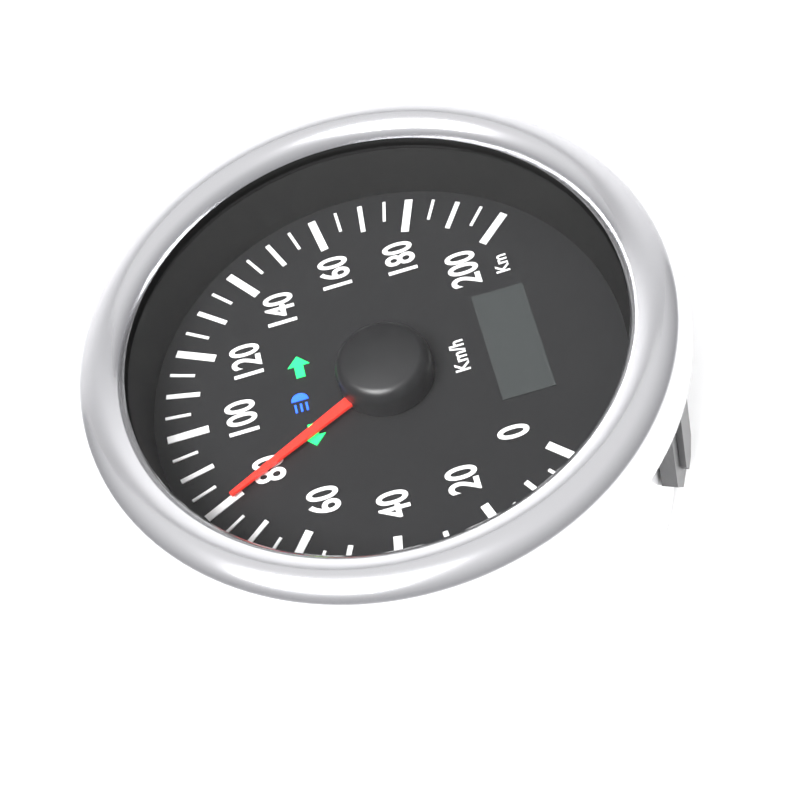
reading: 80 km/h
